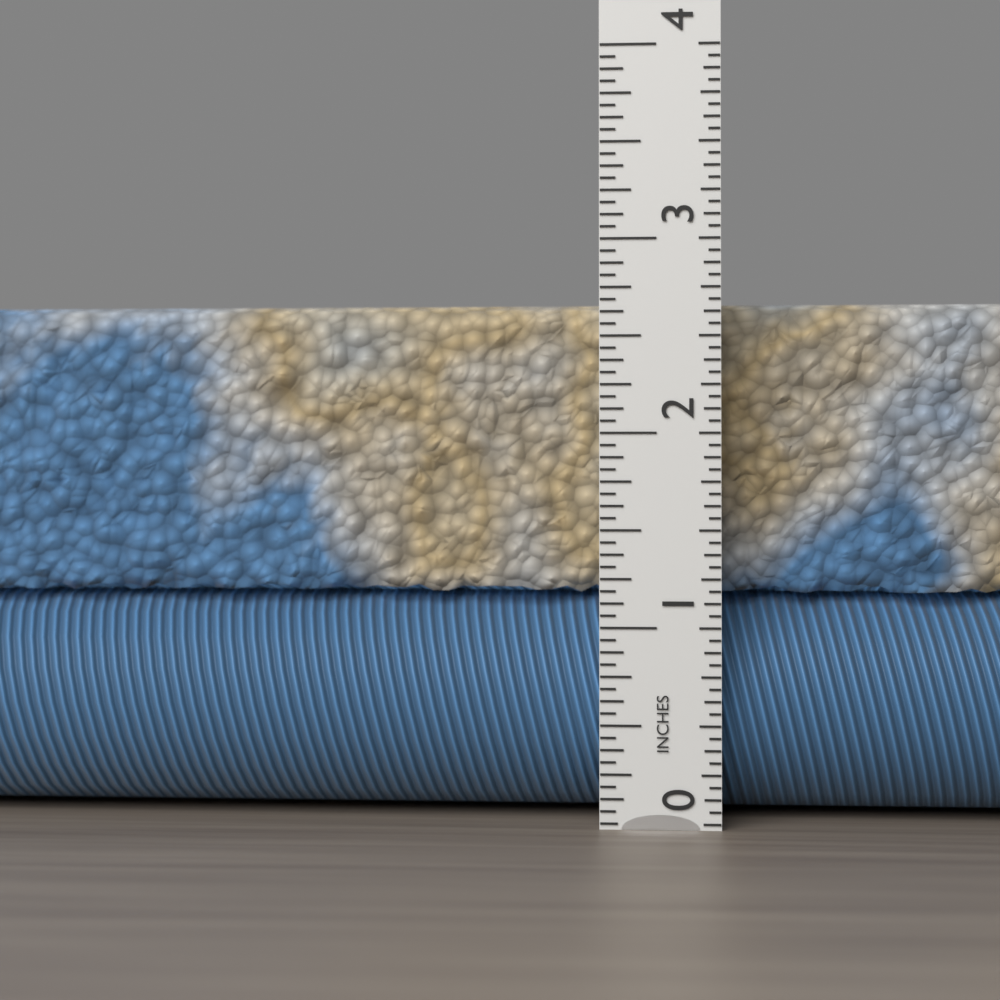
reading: 2.6875 in
